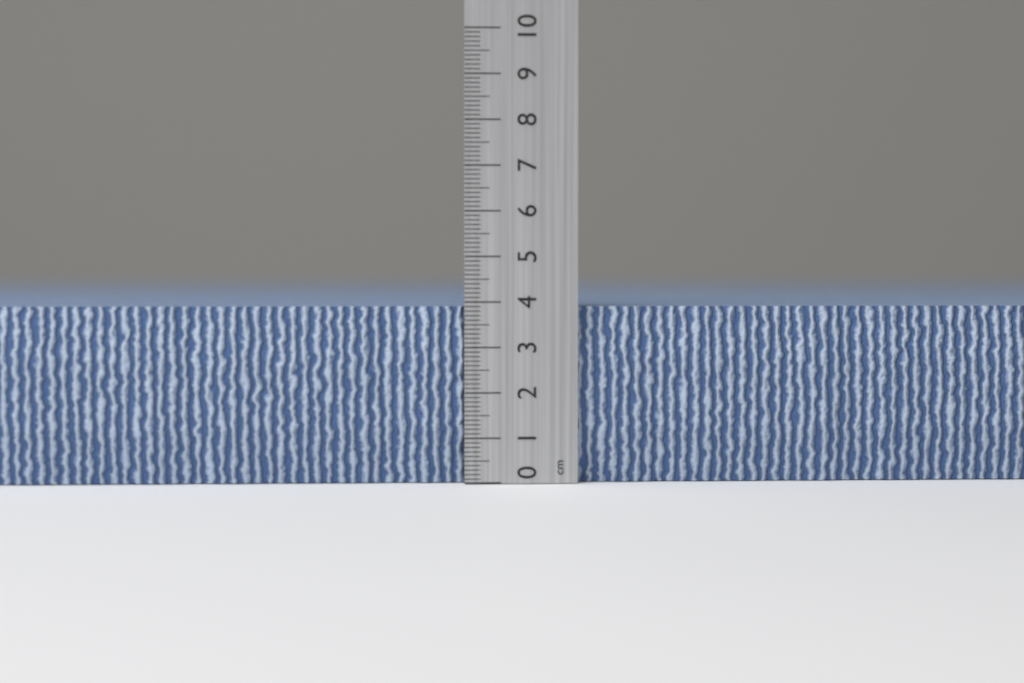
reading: 3.9 cm
